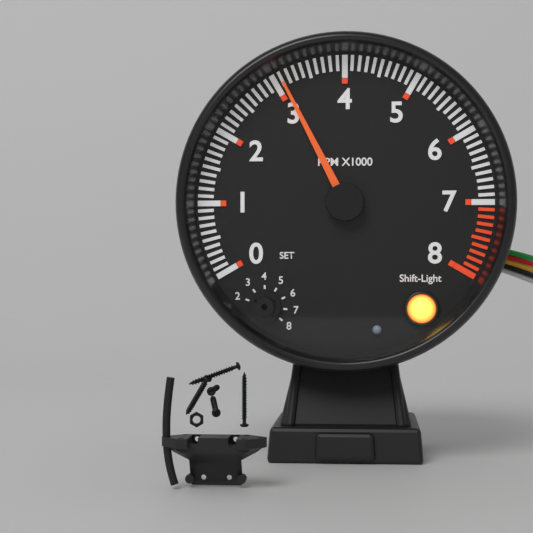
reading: 3100 RPM
